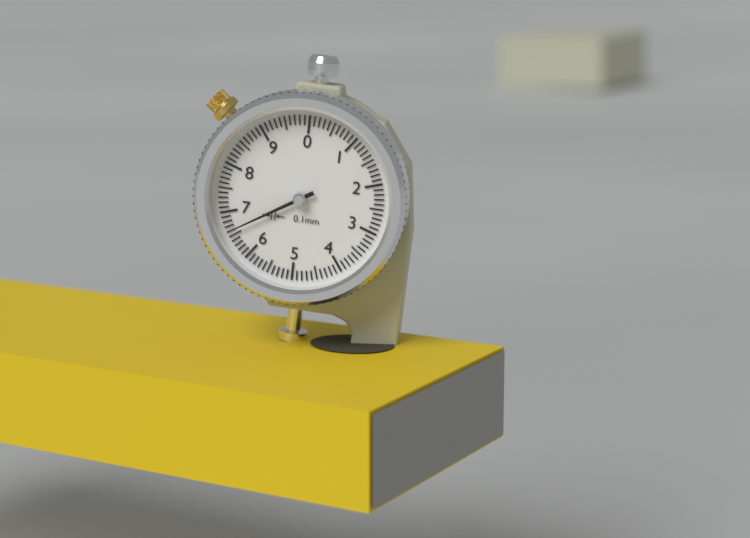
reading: 6.6 mm
